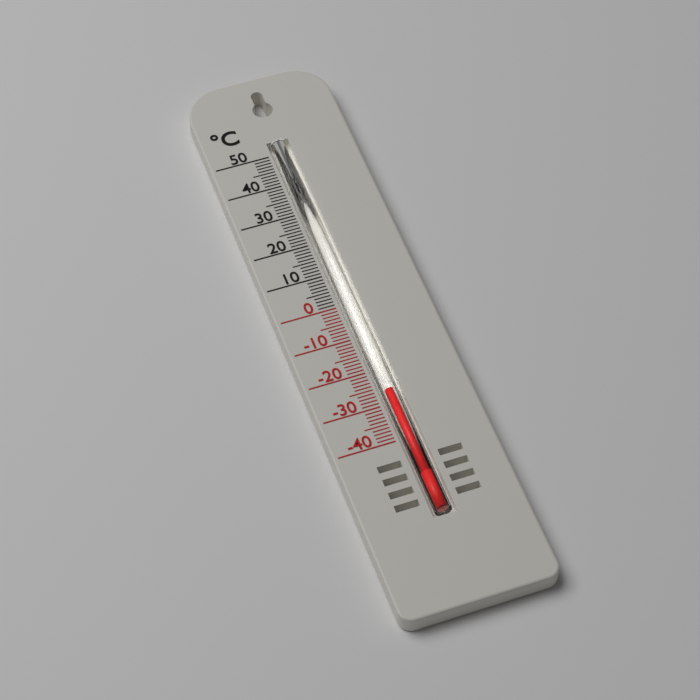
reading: -26 °C
